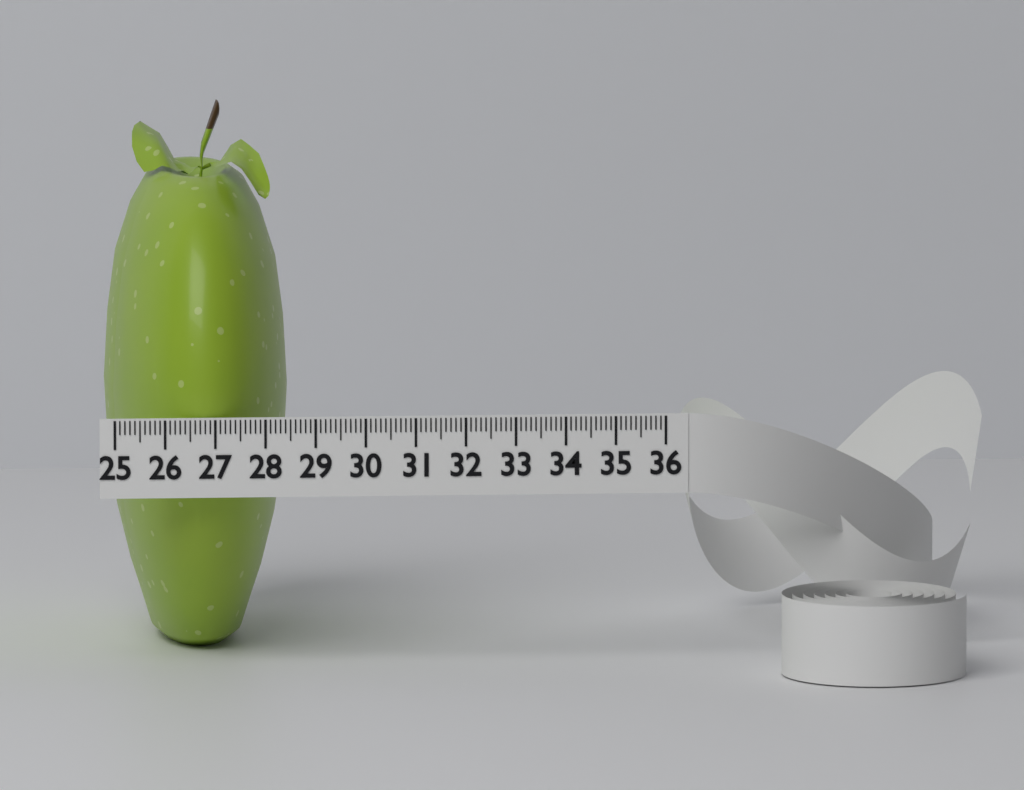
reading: 28.7 (no unit)
